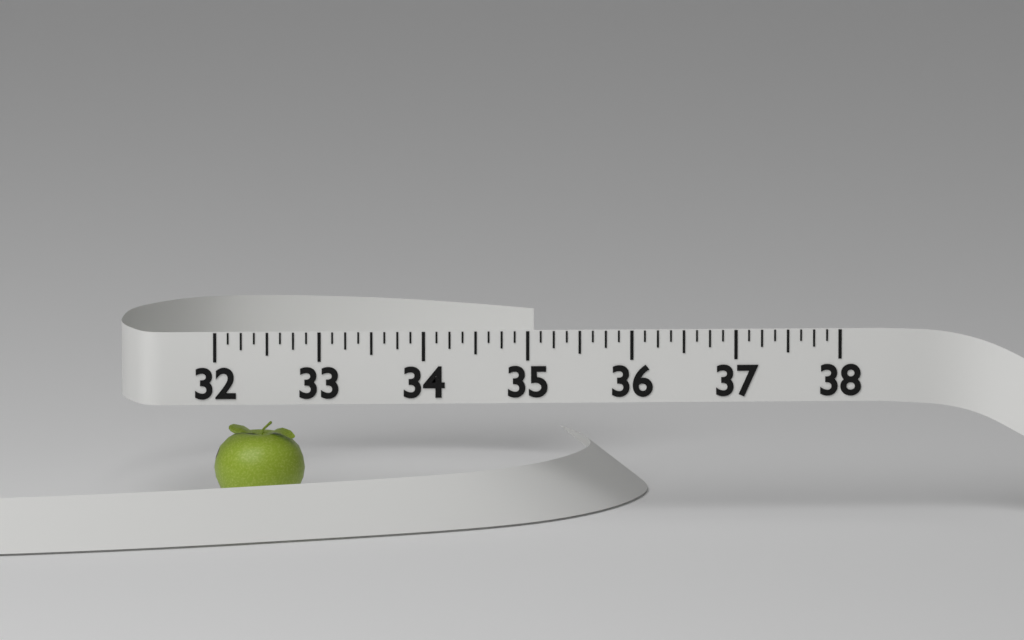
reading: 32.875 (no unit)
